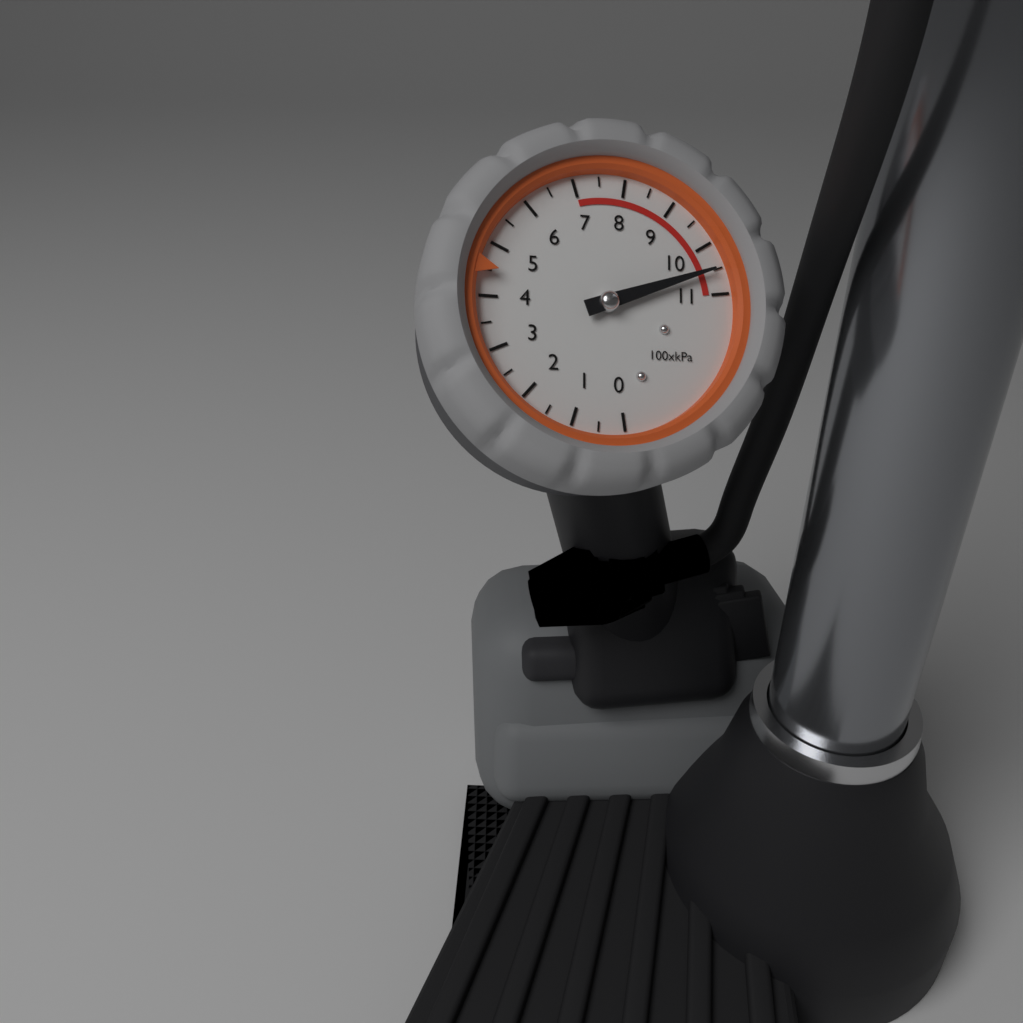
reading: 1050 kPa
